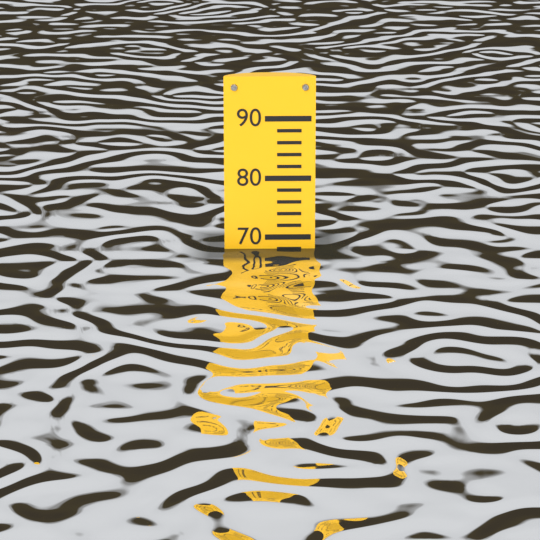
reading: 68 (no unit)
